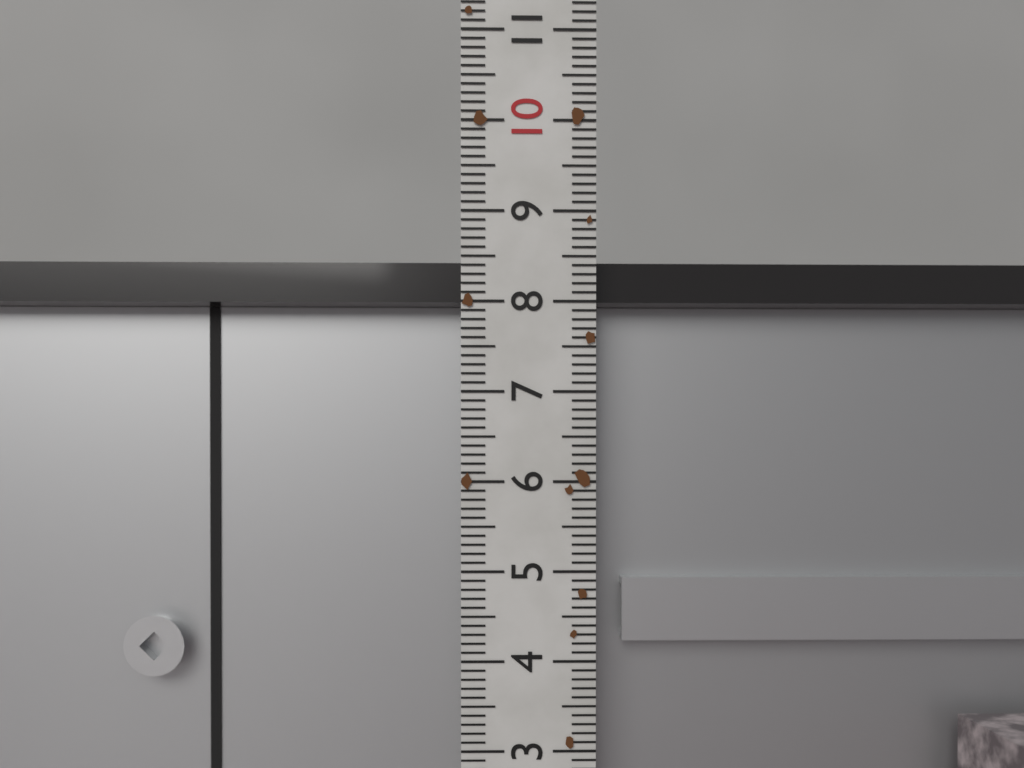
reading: 8.5 (no unit)
